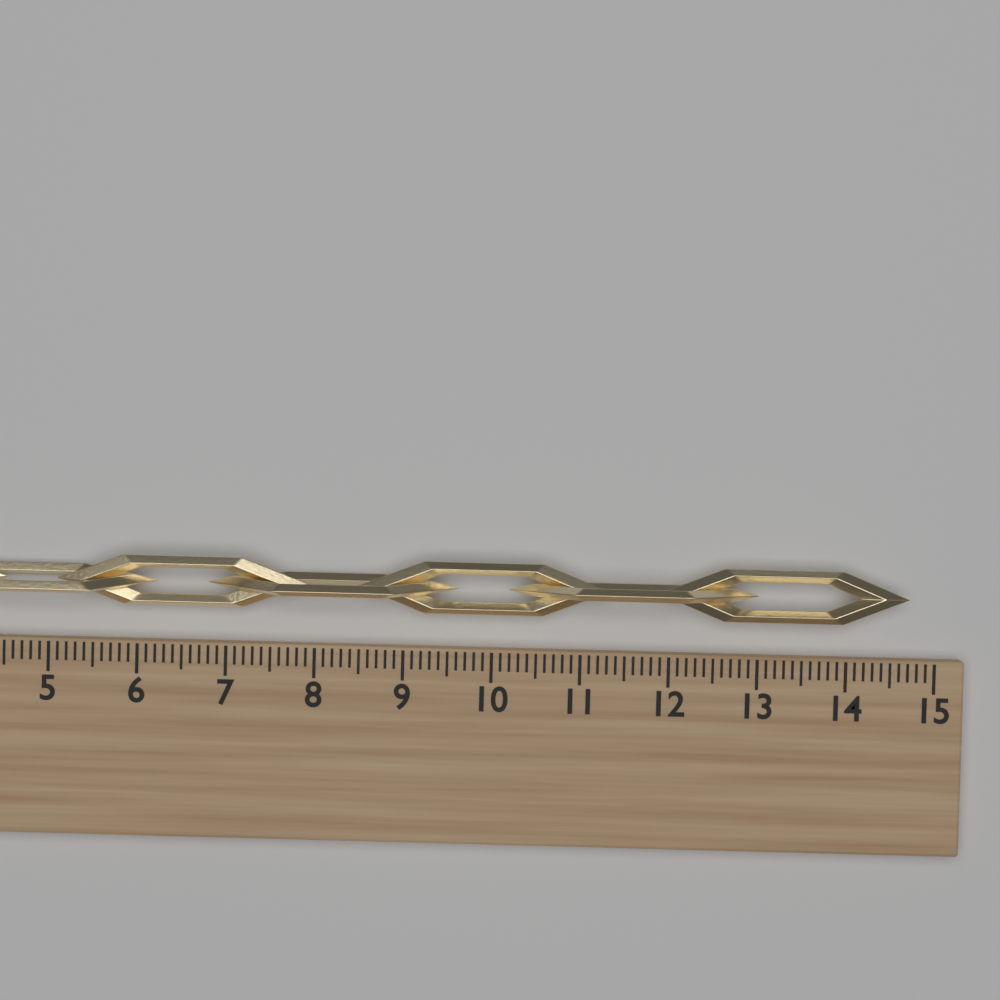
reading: 14.7 (no unit)
